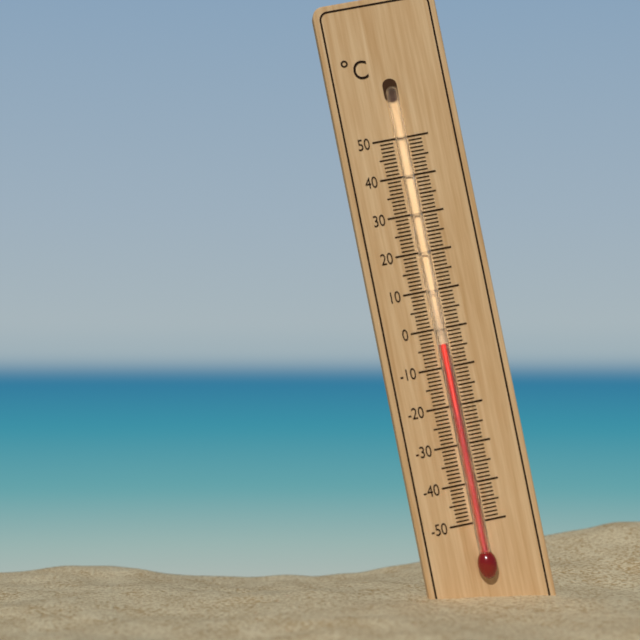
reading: -4 °C
